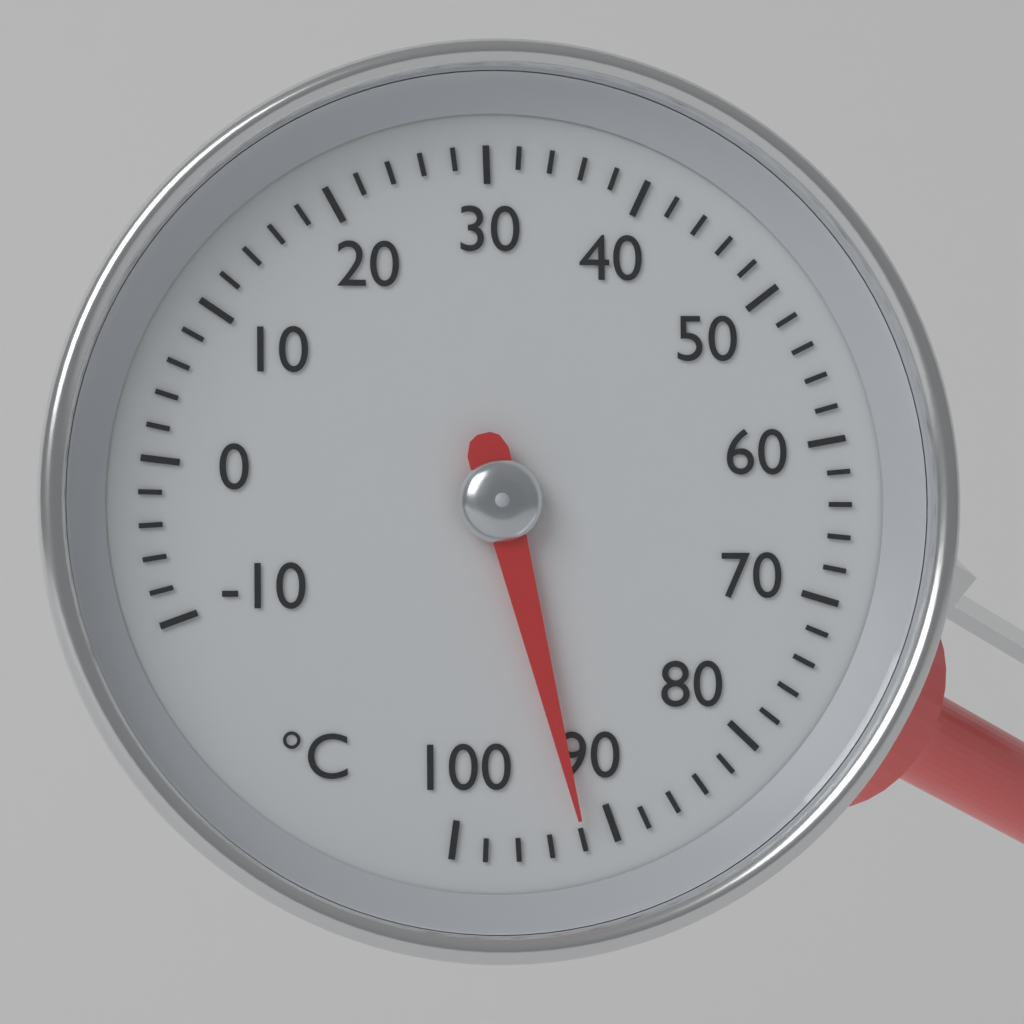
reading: 92 °C
